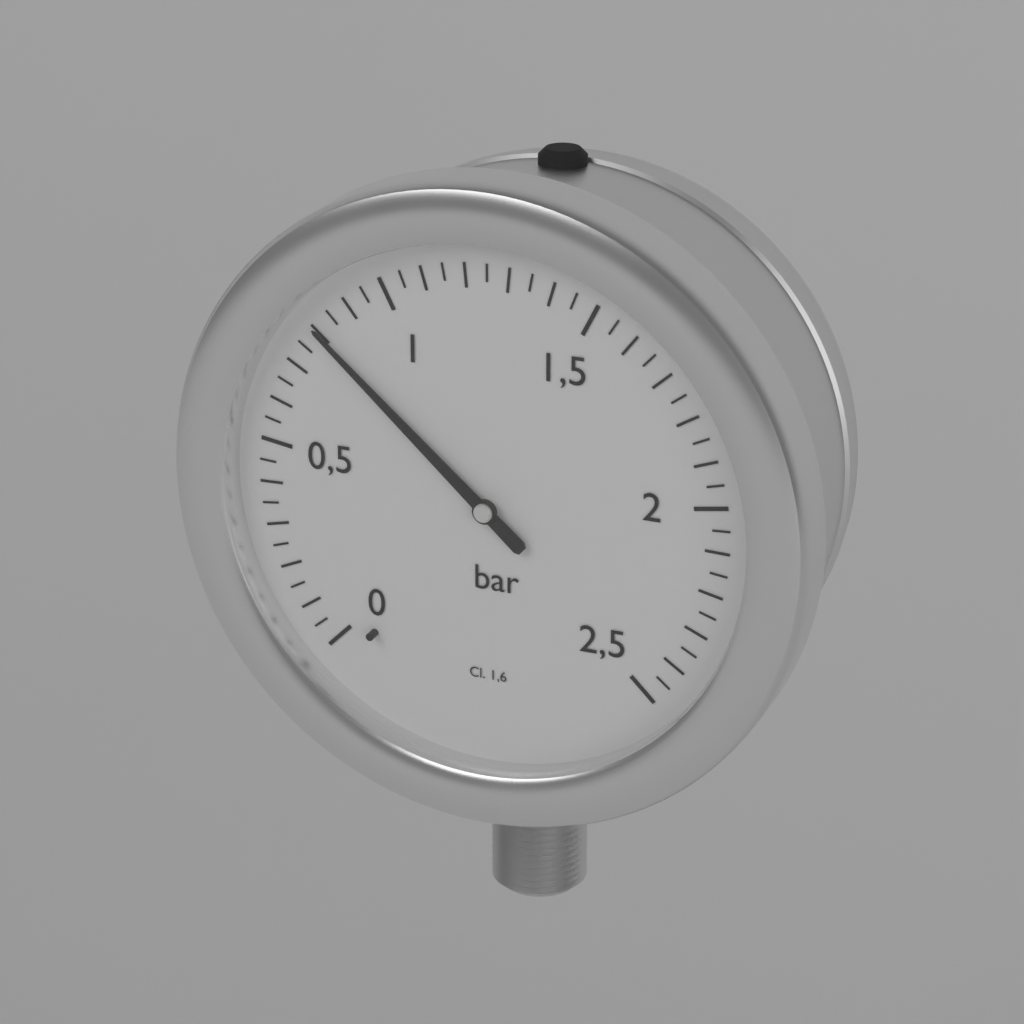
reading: 0.80 bar
